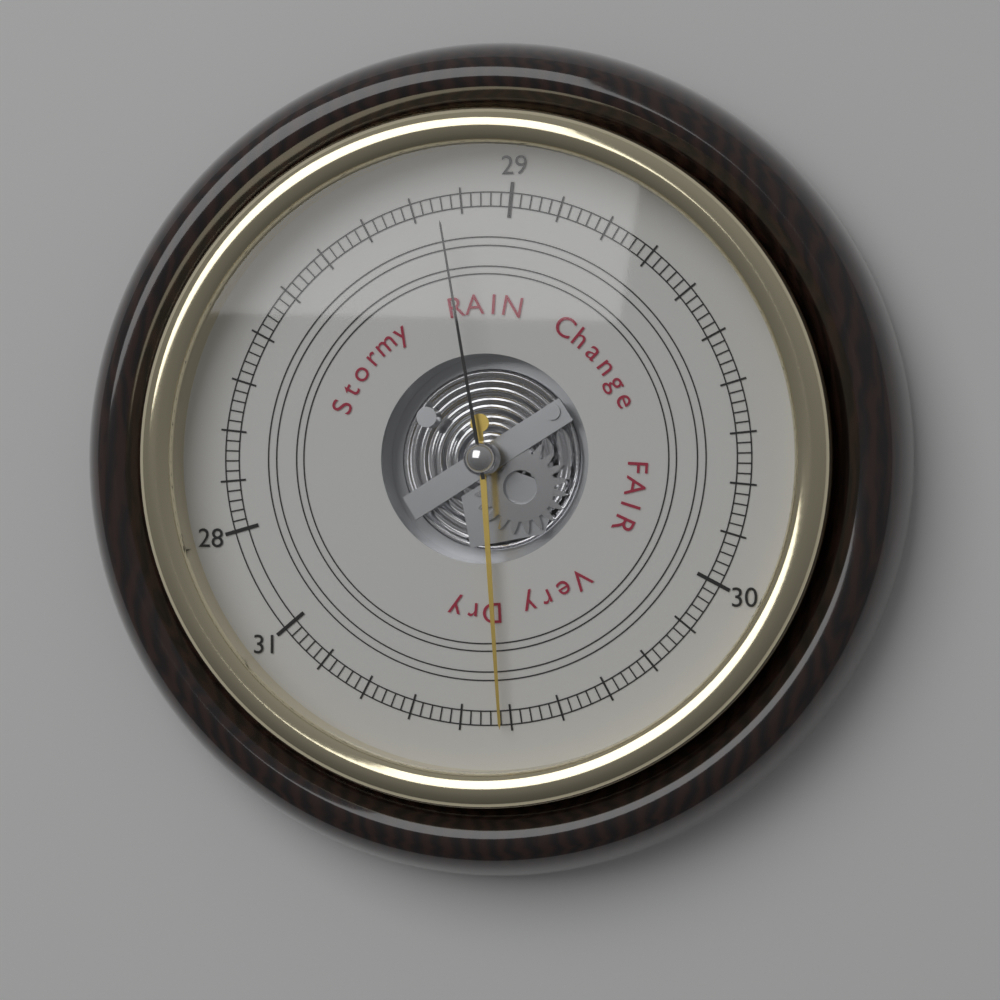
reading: 30.52 (no unit)
